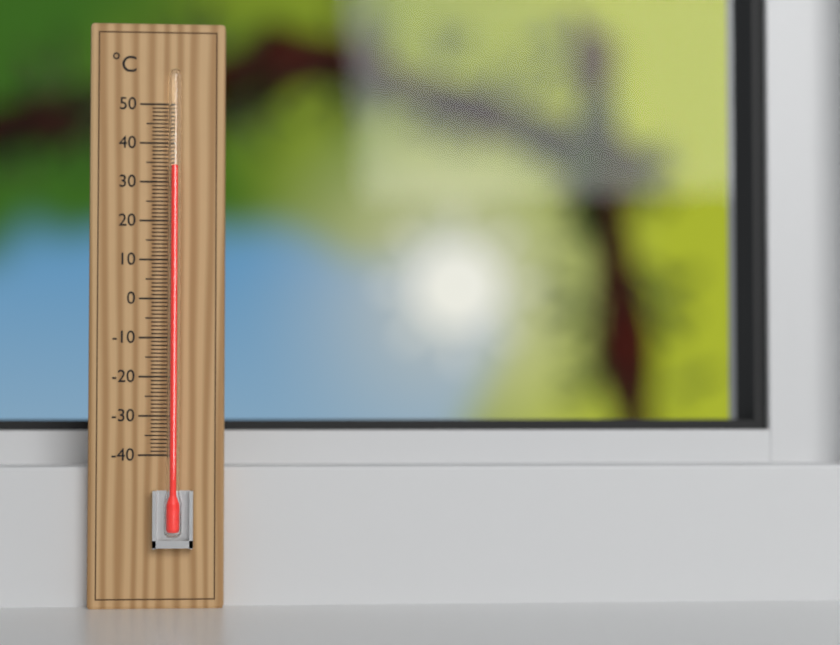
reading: 34 °C
